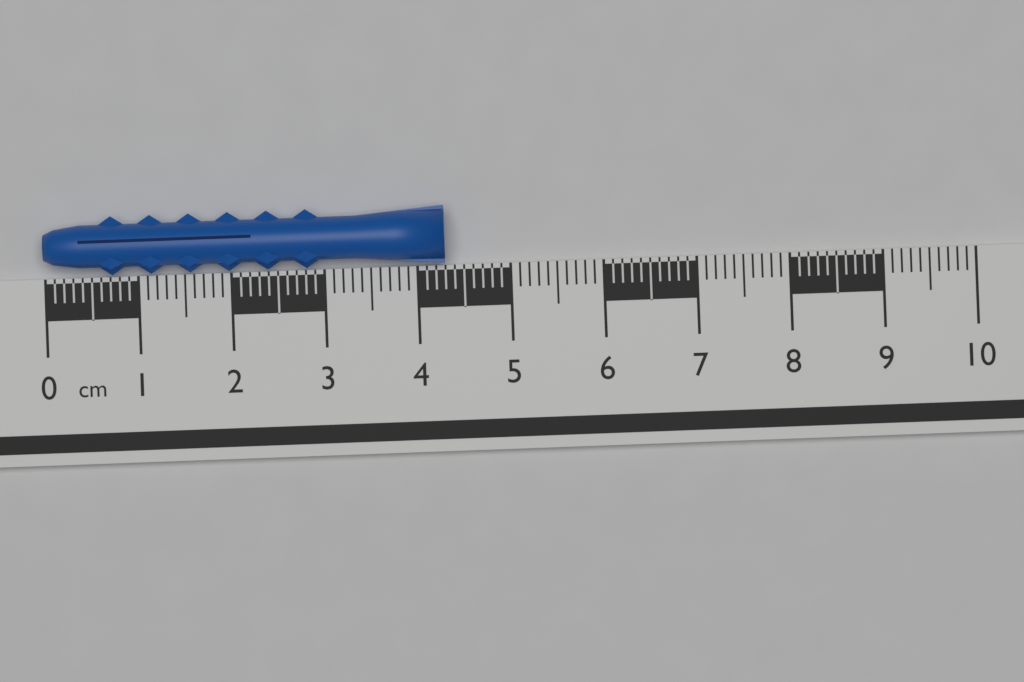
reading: 4.3 cm
